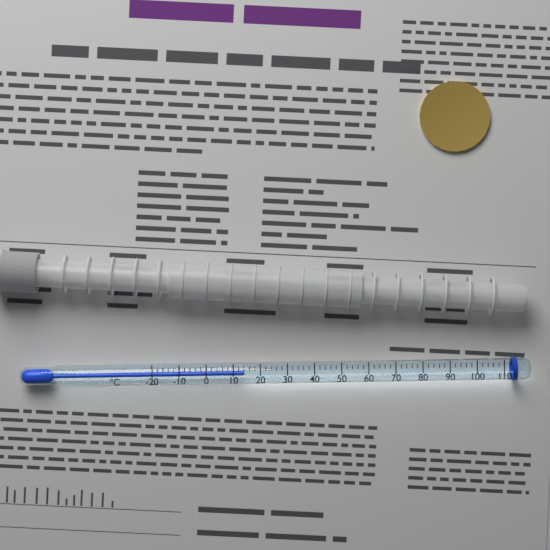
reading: 14 °C
